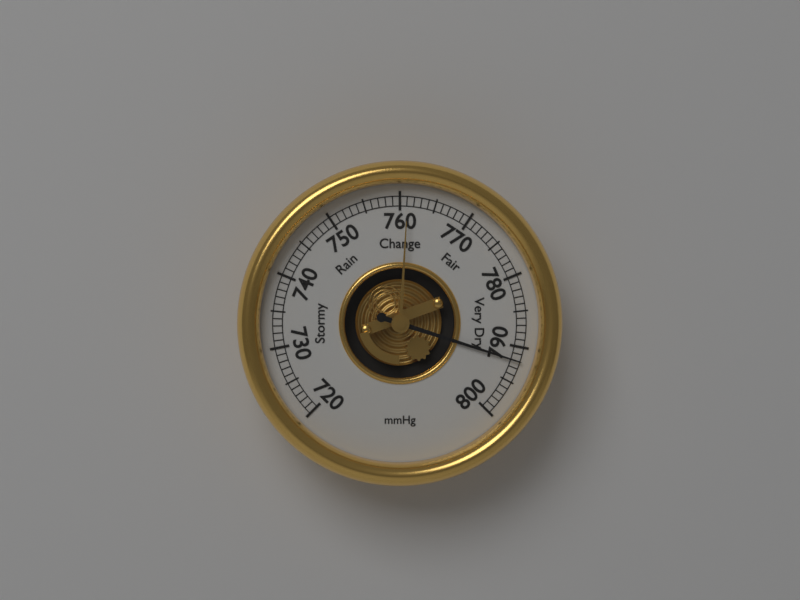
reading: 792 mmHg
